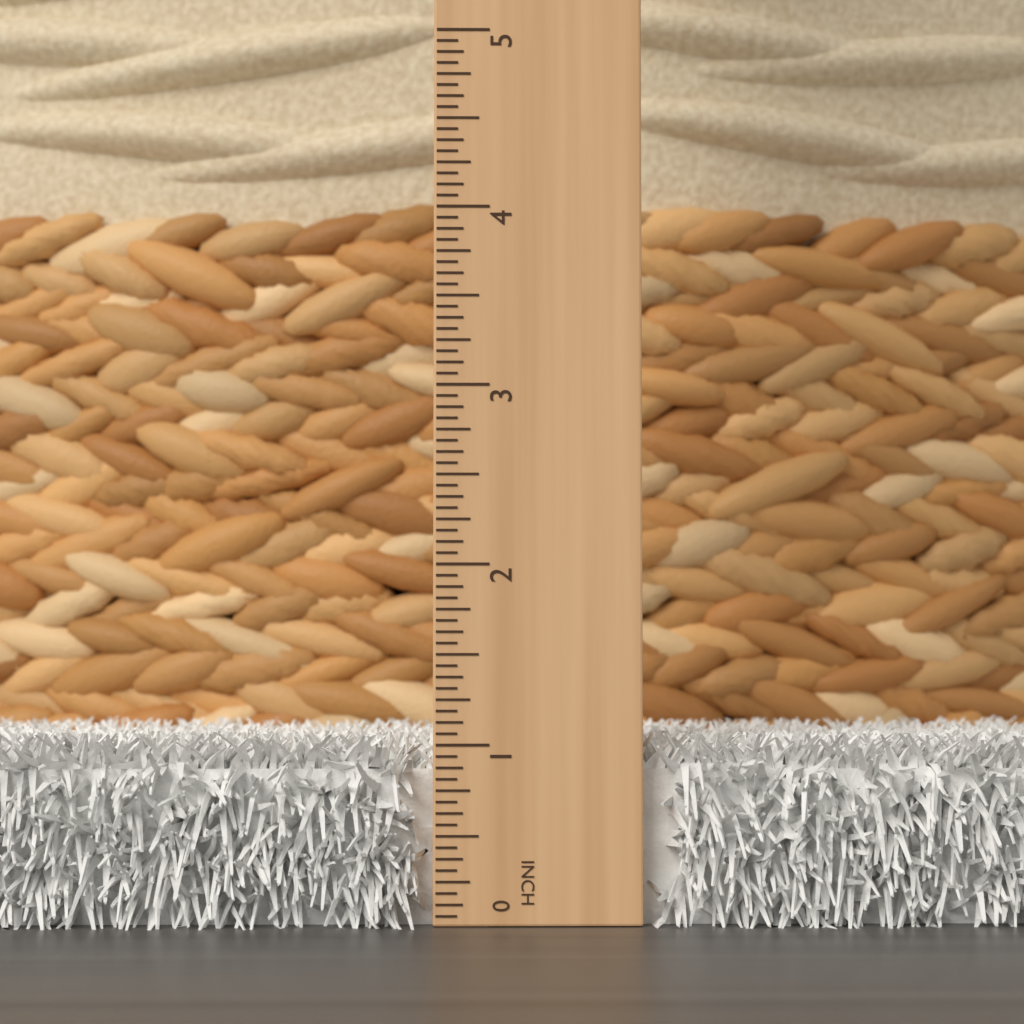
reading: 1.0625 in
